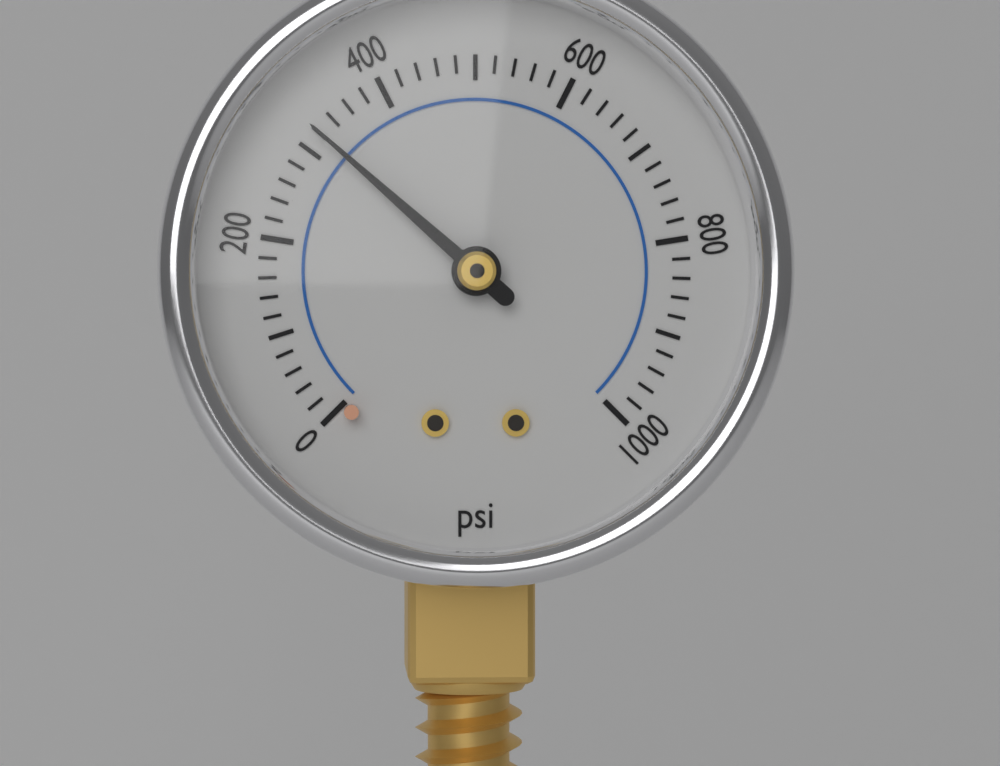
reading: 320 psi
